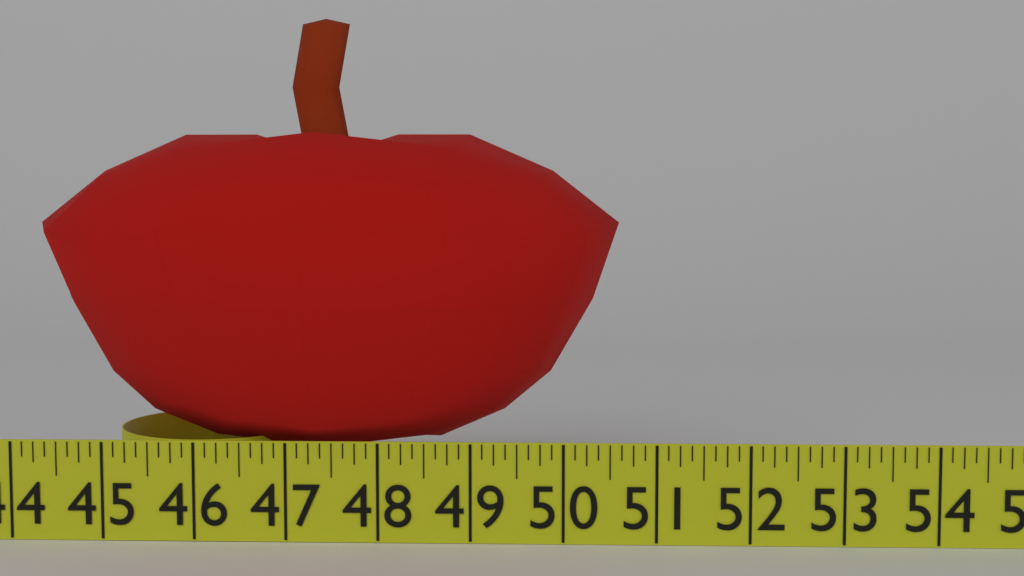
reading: 50.625 in
